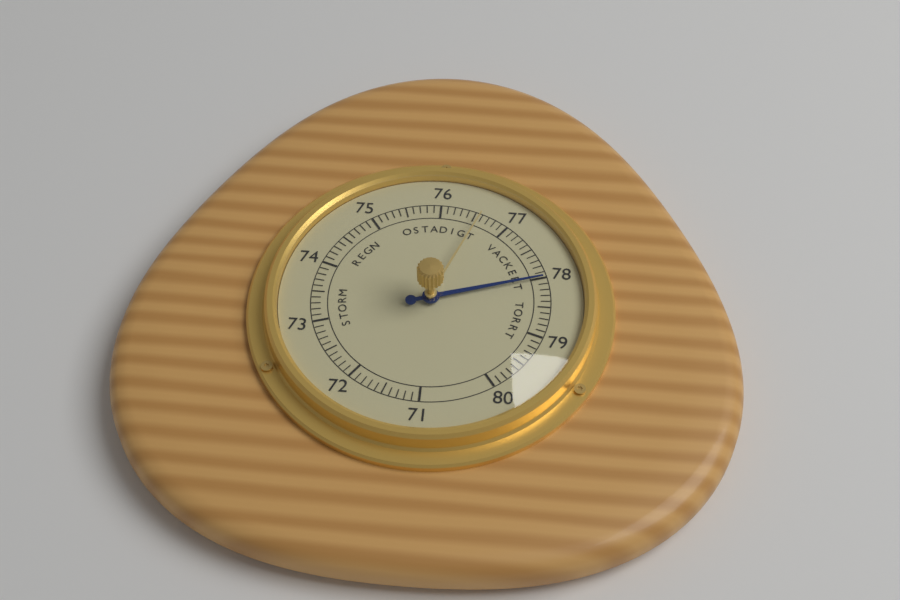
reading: 78.0 (no unit)
